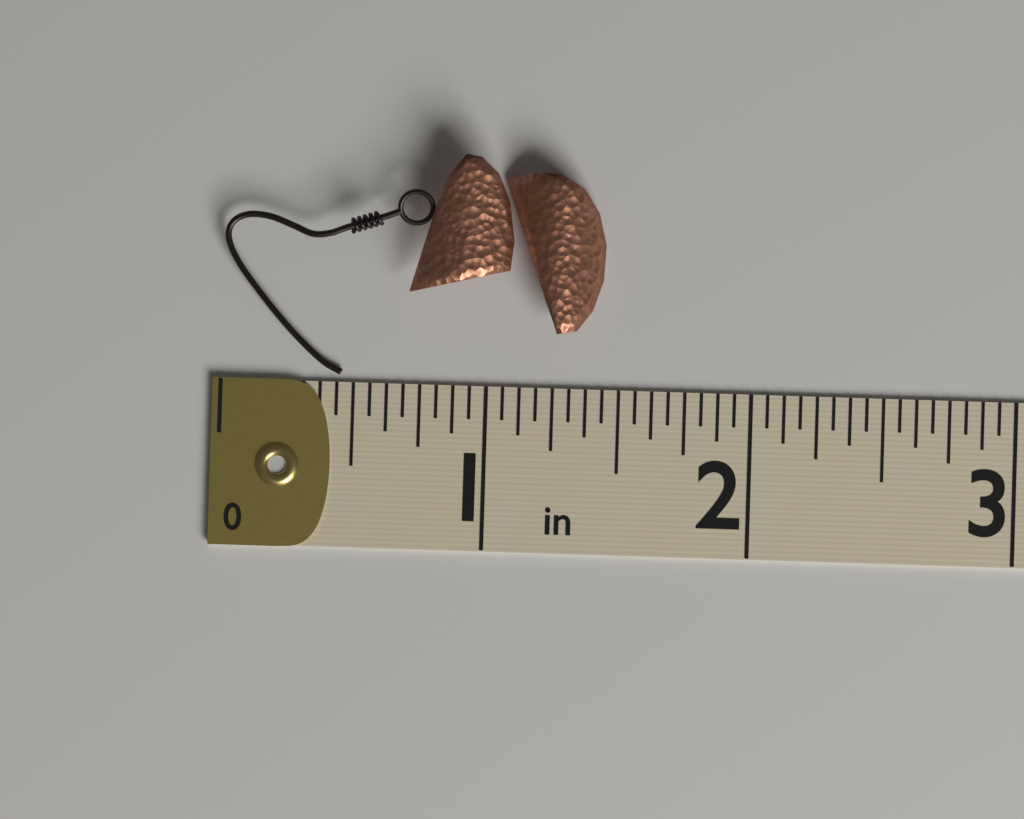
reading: 1.4375 in
